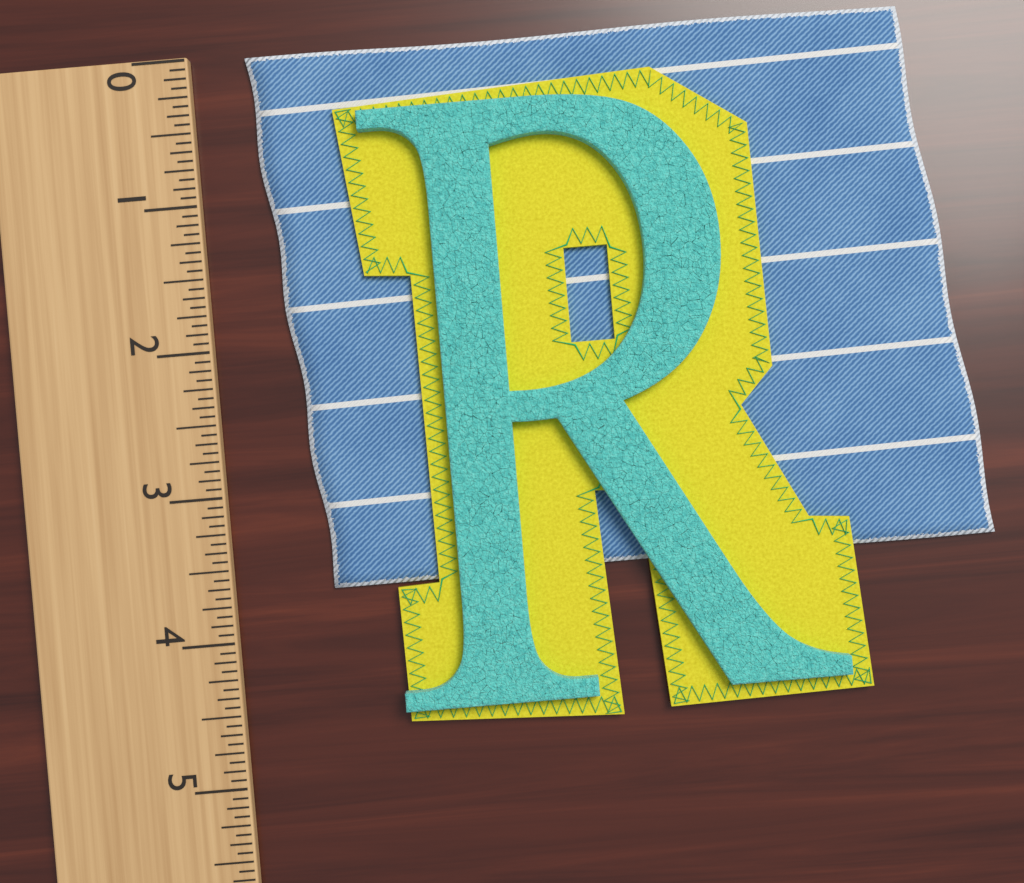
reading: 3.6875 (no unit)
